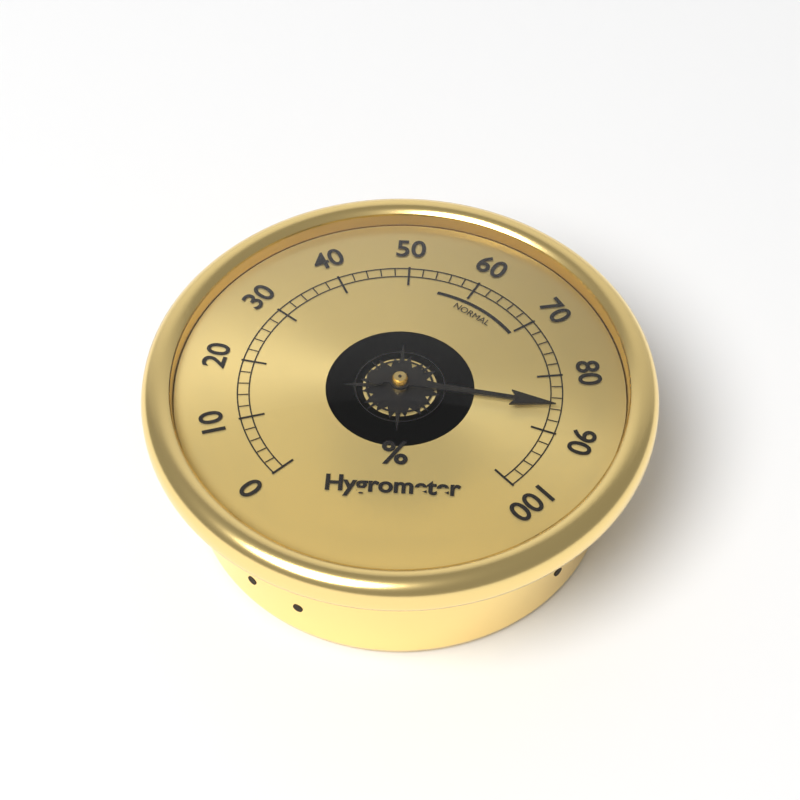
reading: 86 %
